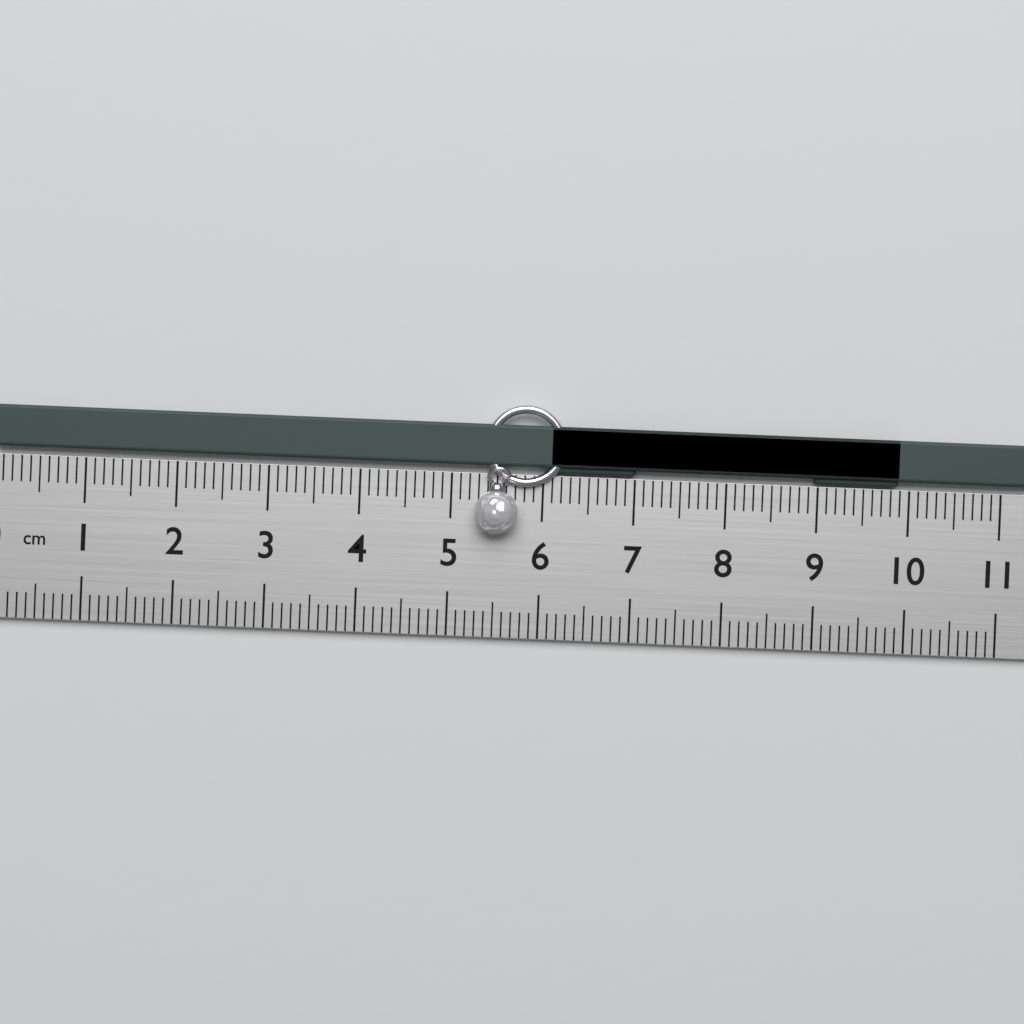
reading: 9.9 cm
